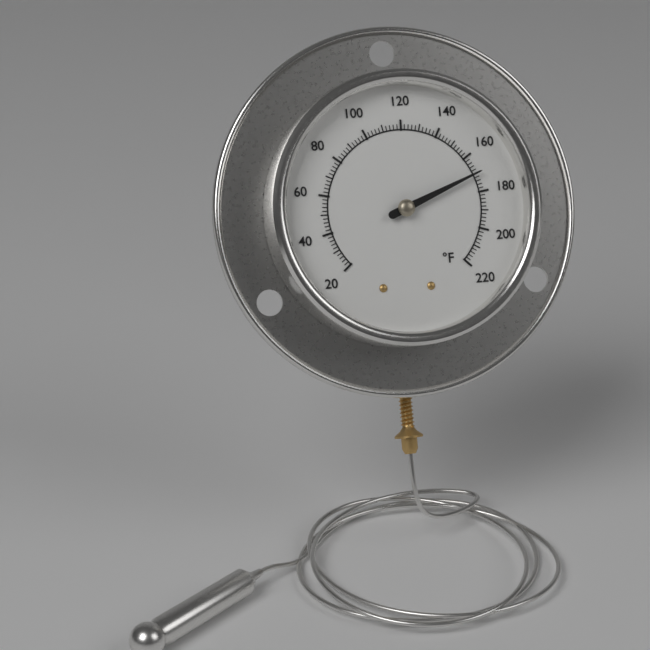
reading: 170 °F
